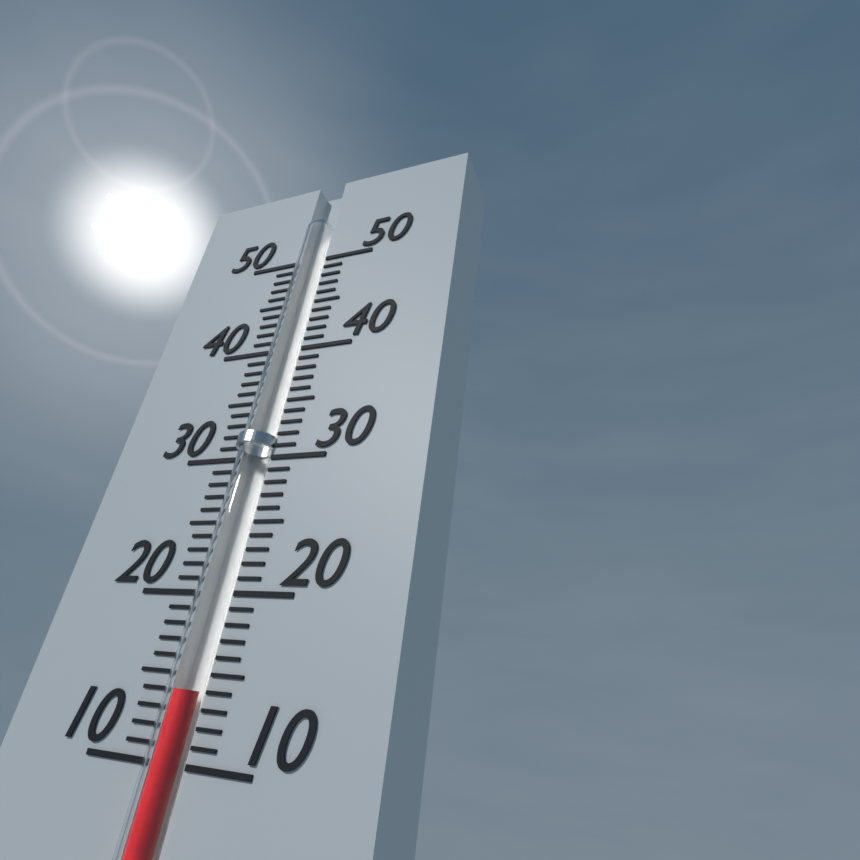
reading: 14 (no unit)
